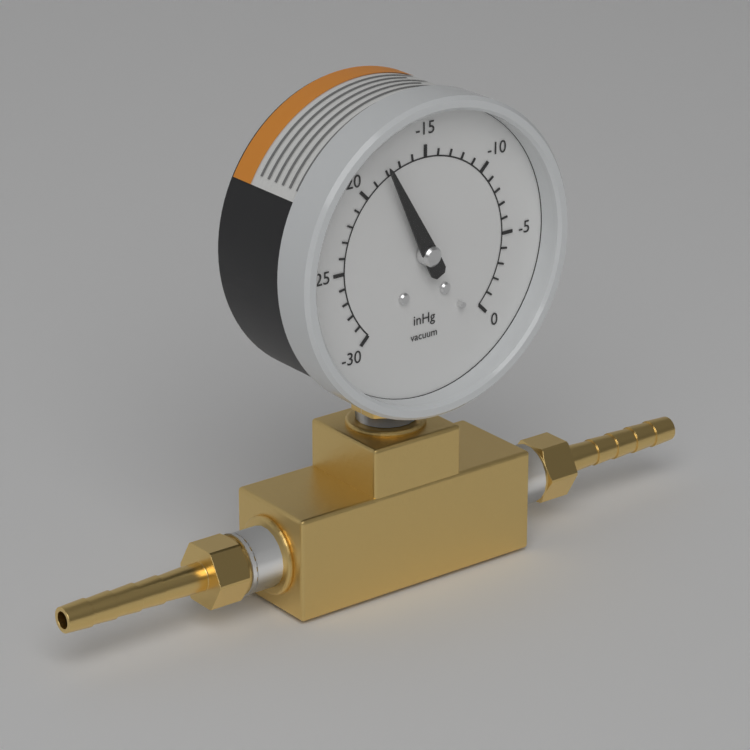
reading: -18 inHg
